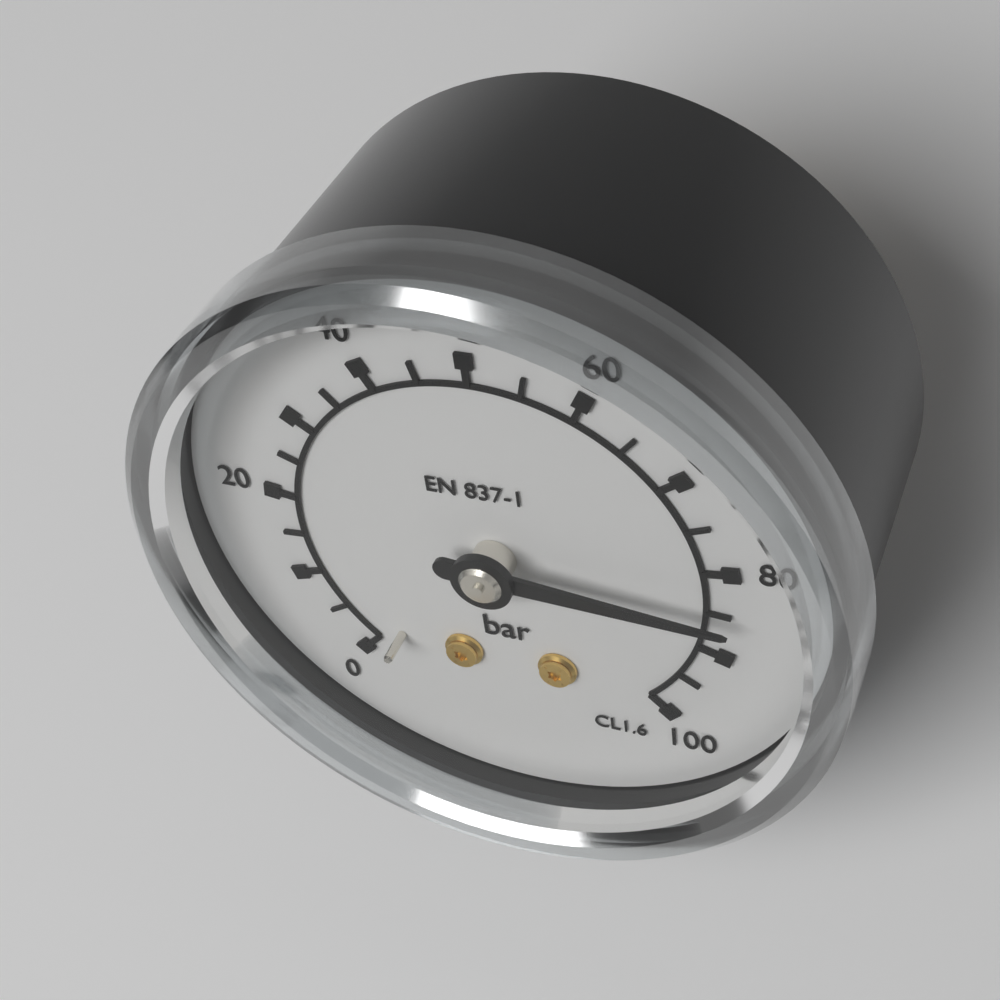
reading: 85 bar
